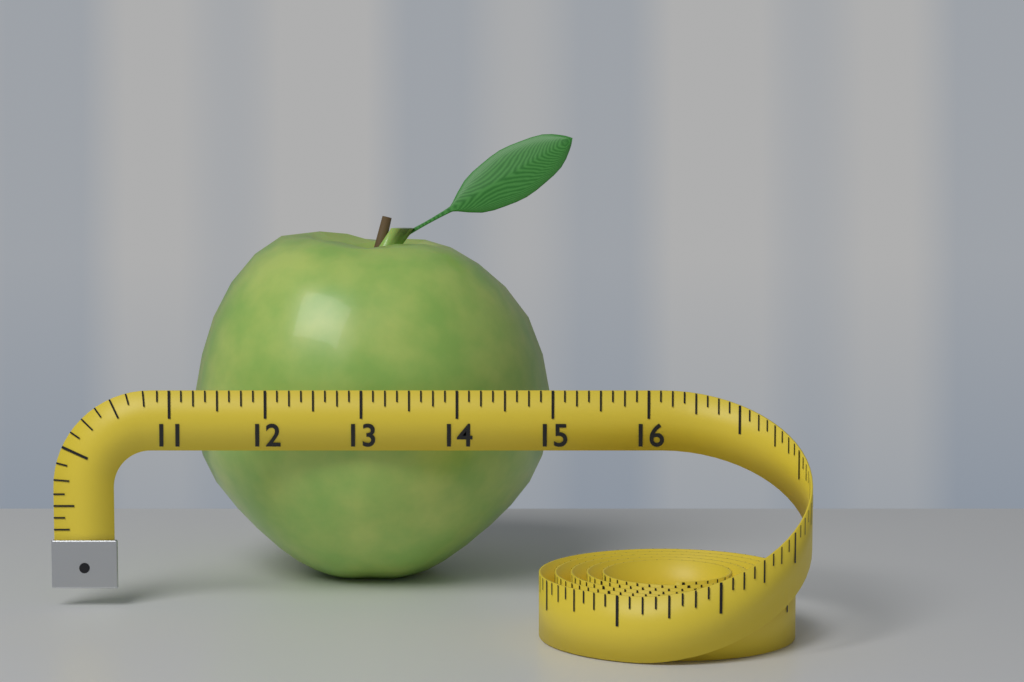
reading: 15.000 (no unit)
